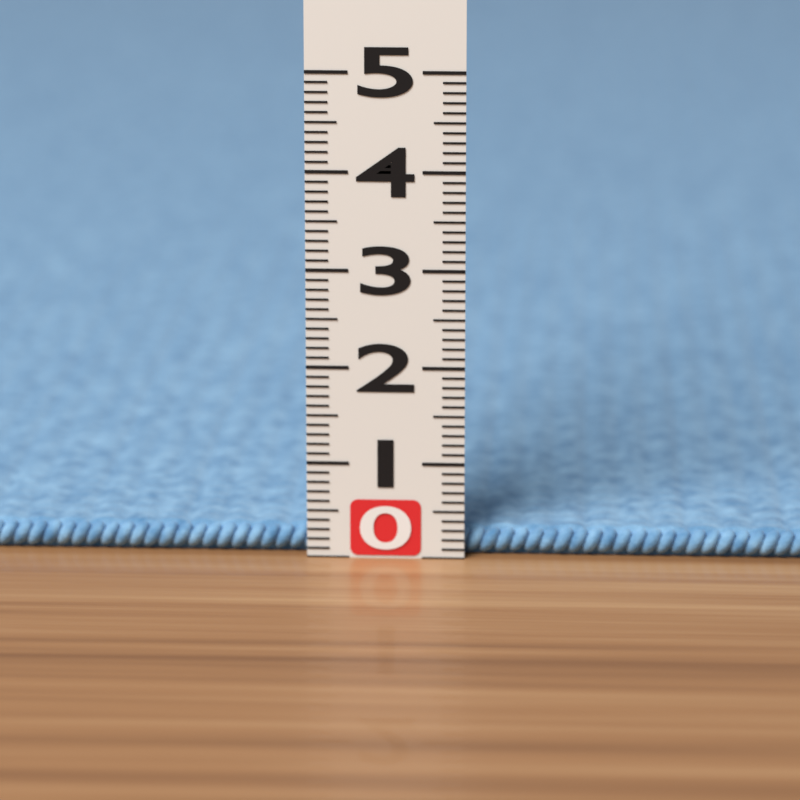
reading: 0.3 (no unit)
